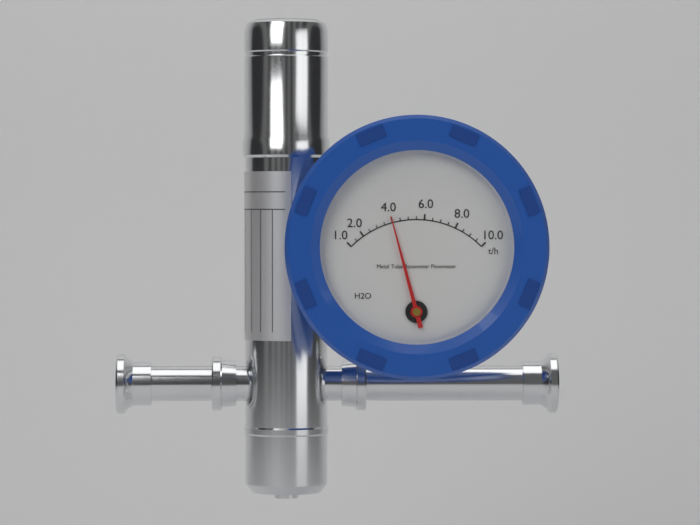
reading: 4.0 t/h
